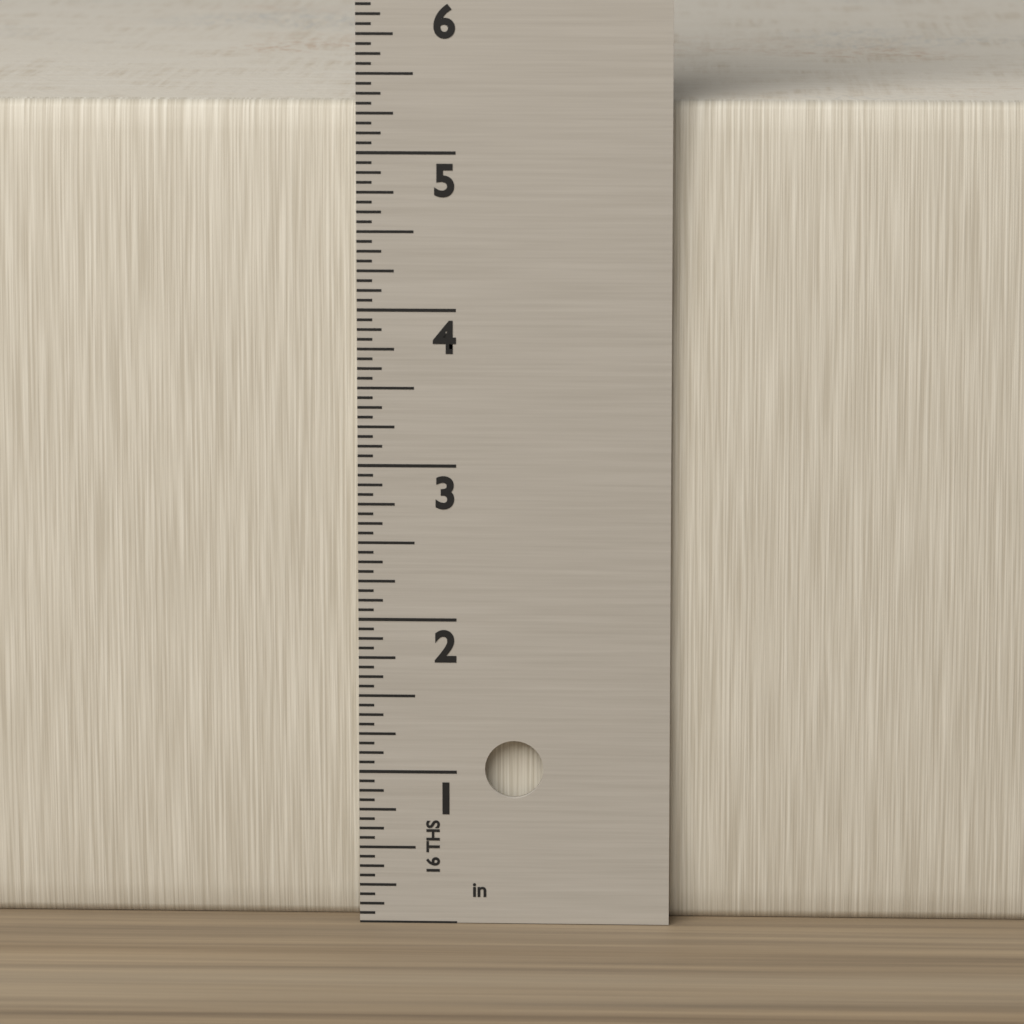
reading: 5.3125 in
